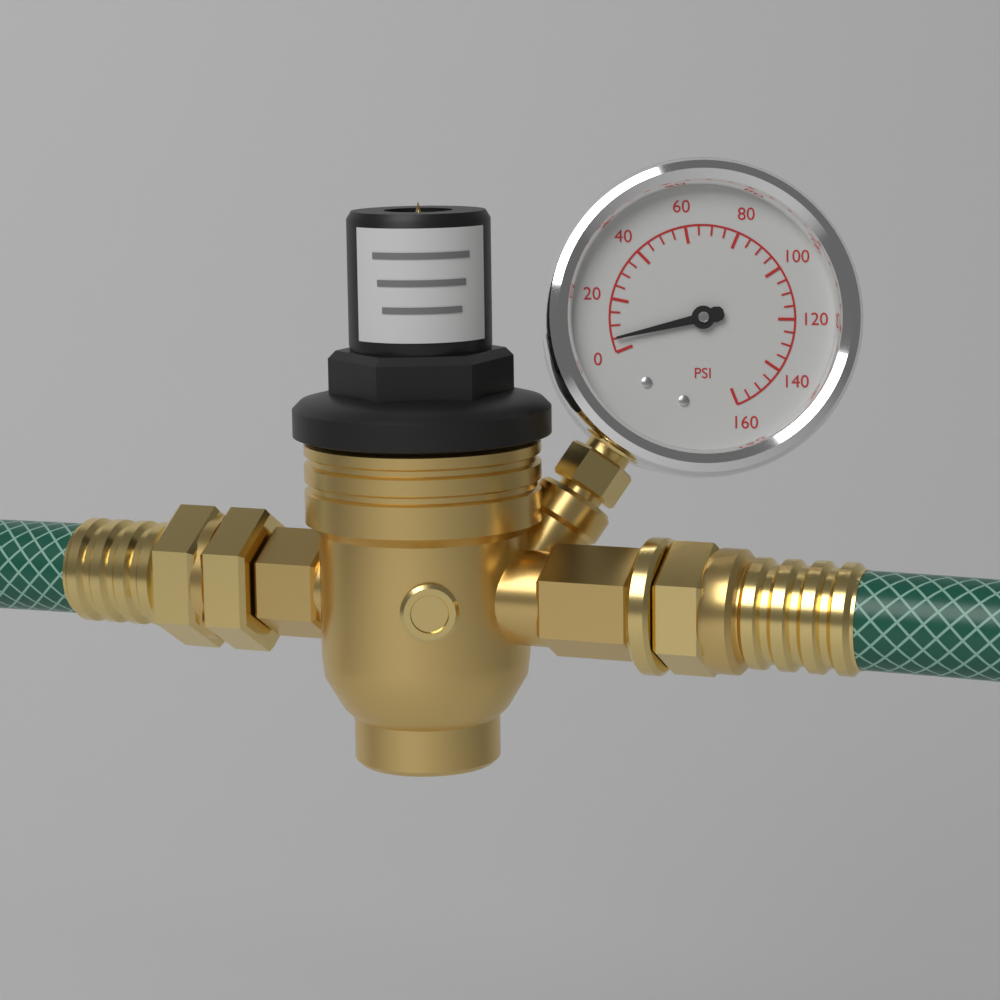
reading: 5 psi
